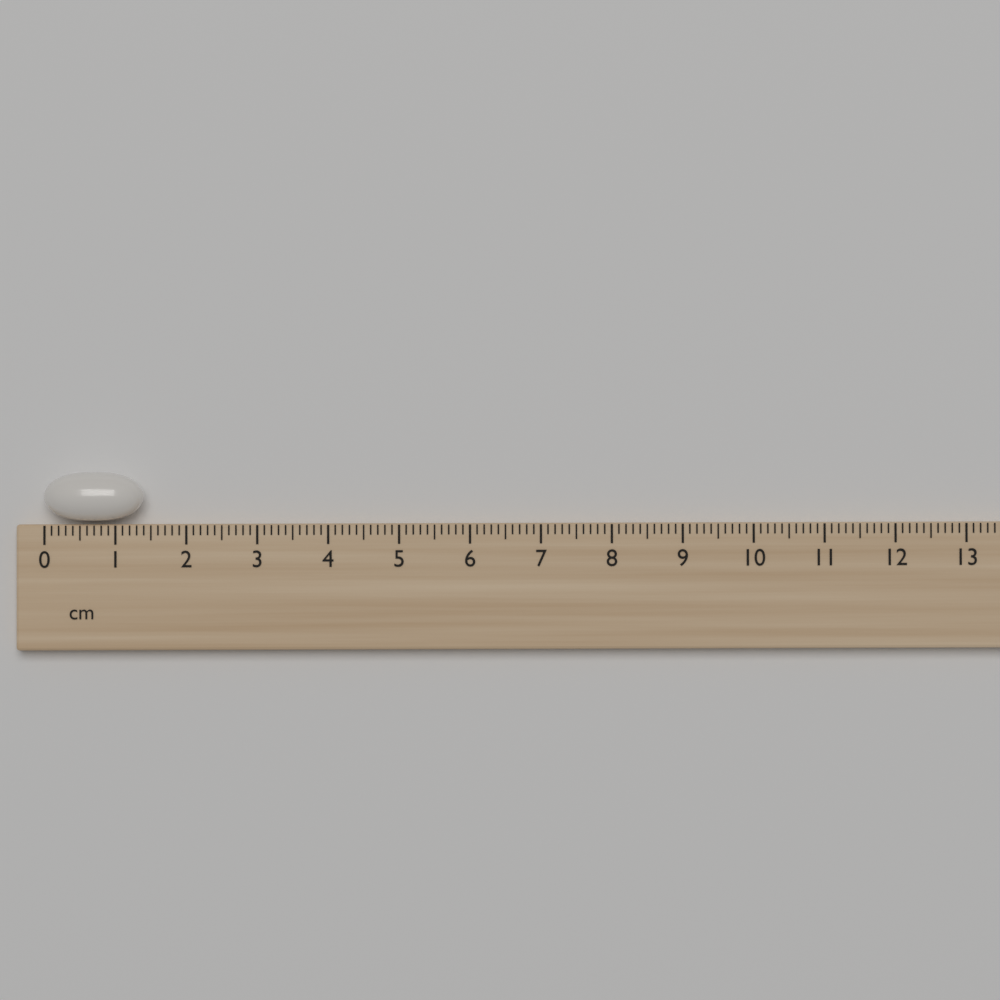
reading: 1.4 cm
